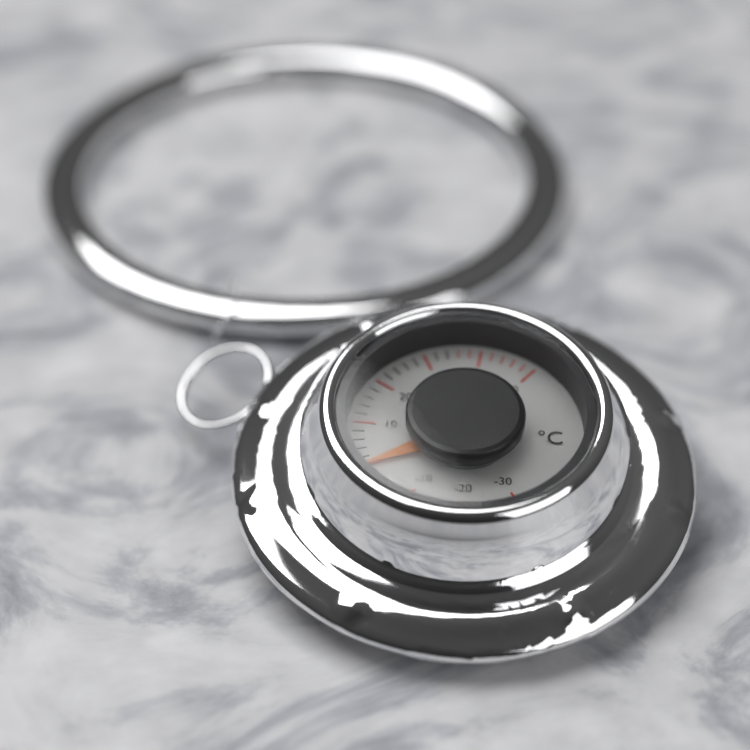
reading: 0 °C
